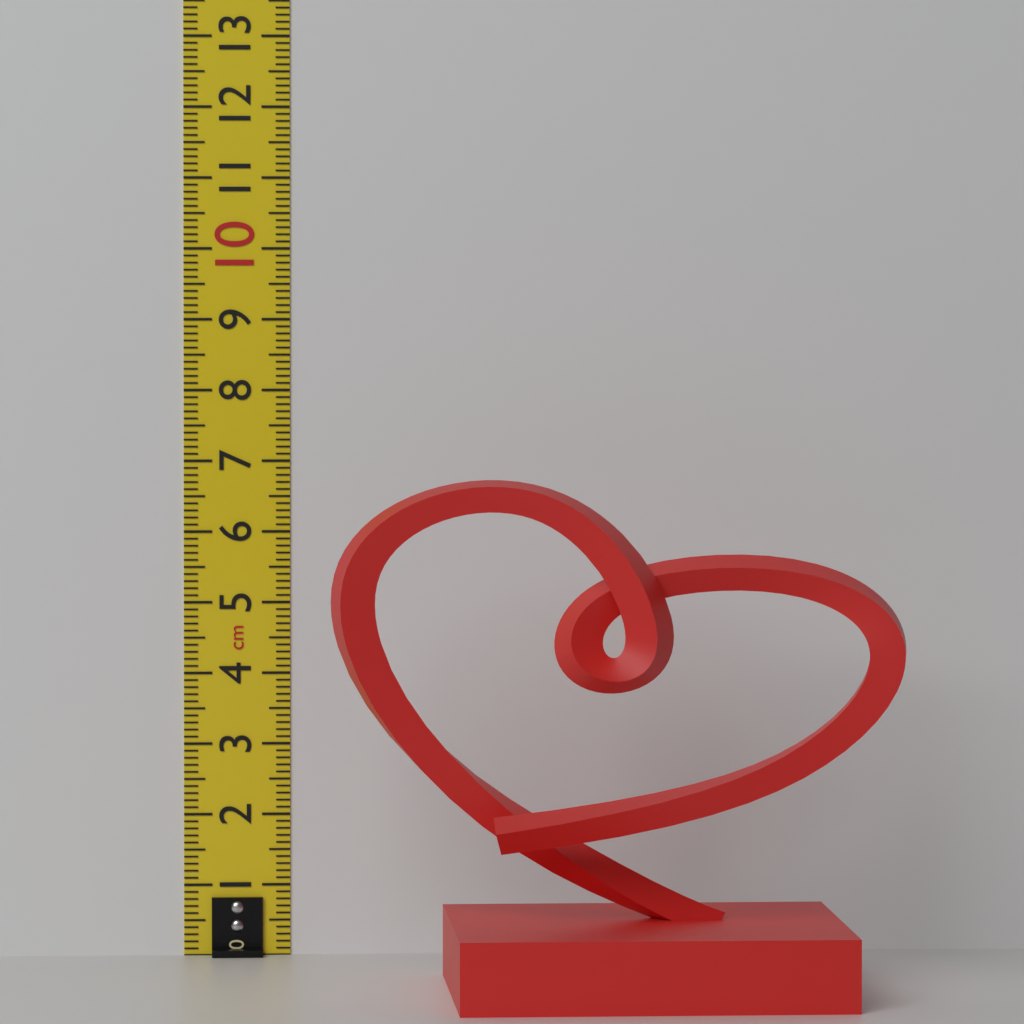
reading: 6.9 cm
